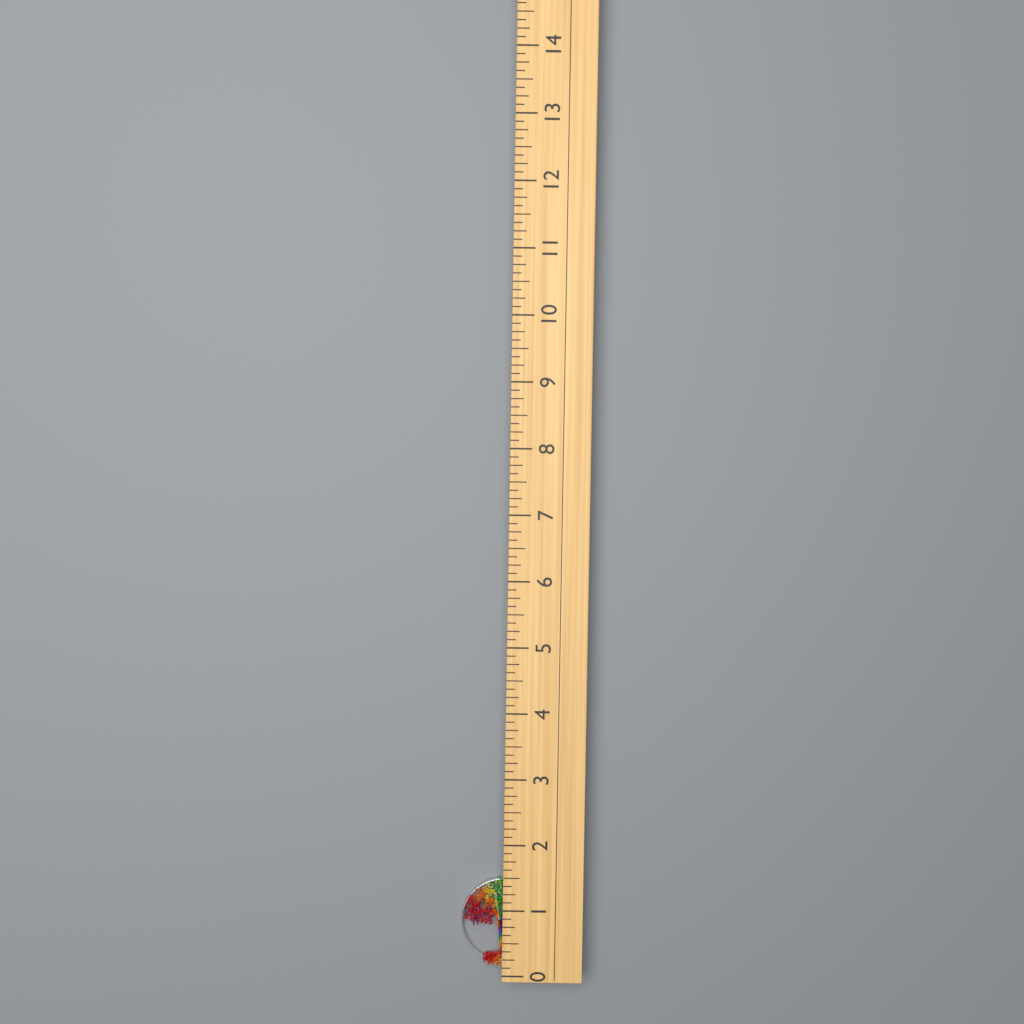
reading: 1.375 (no unit)
